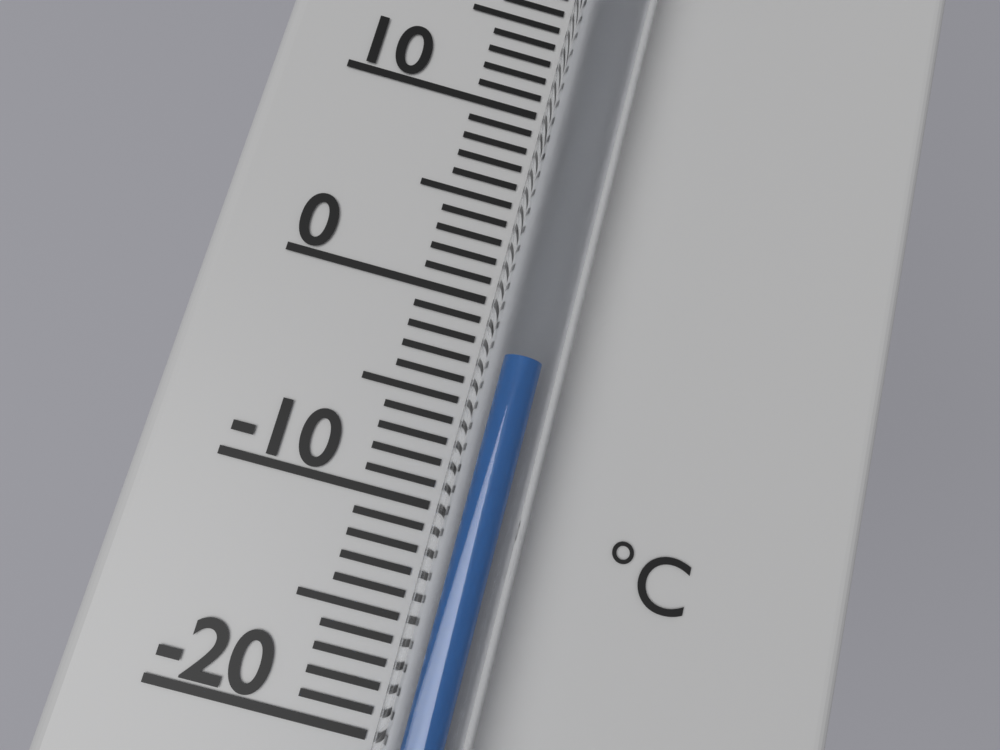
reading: -3 °C
